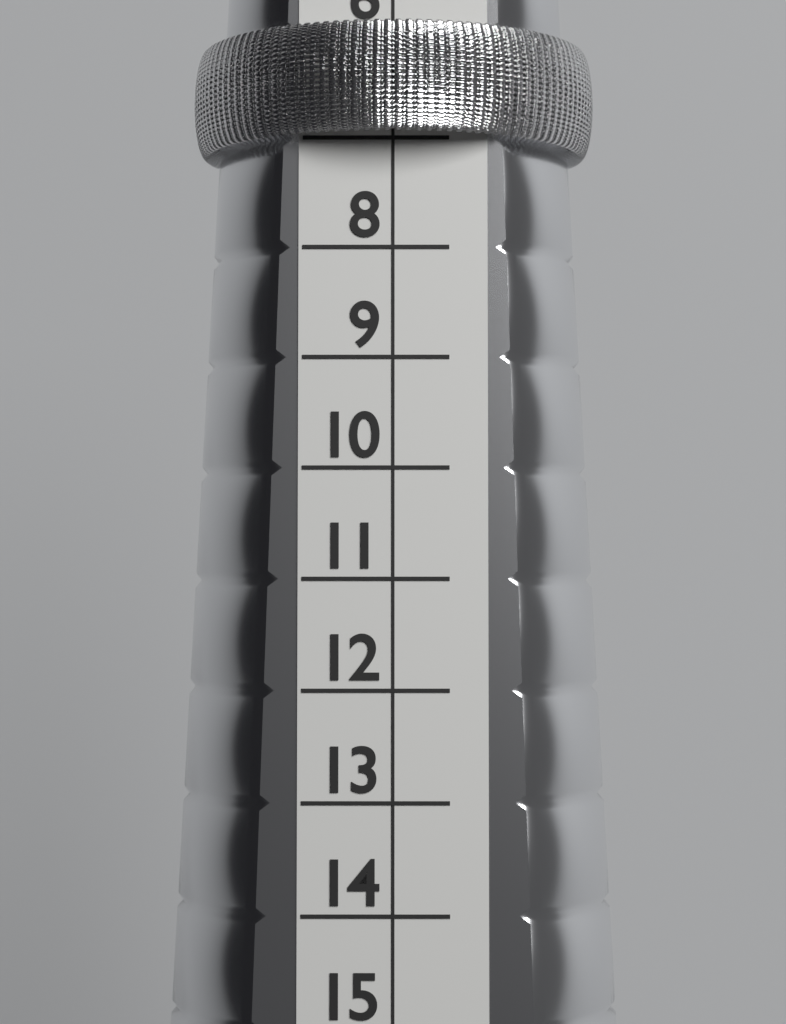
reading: 7 (no unit)
